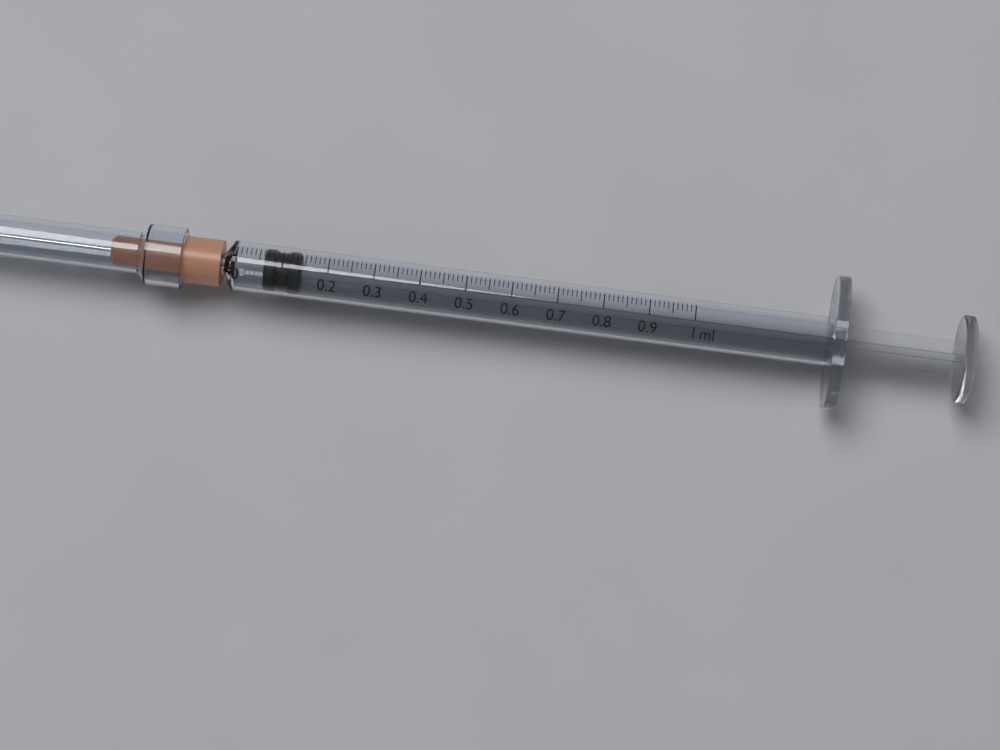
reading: 0.06 ml
